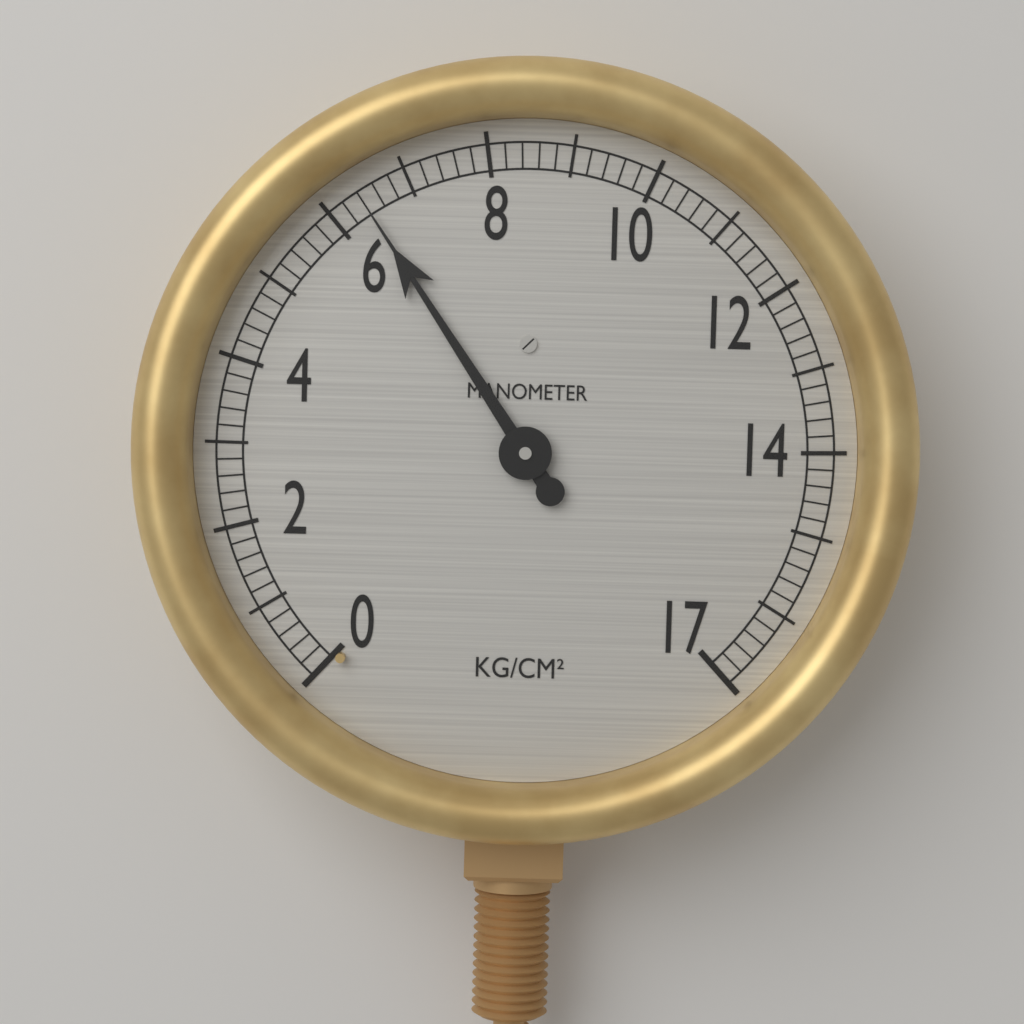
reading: 6.4 kg/cm²
